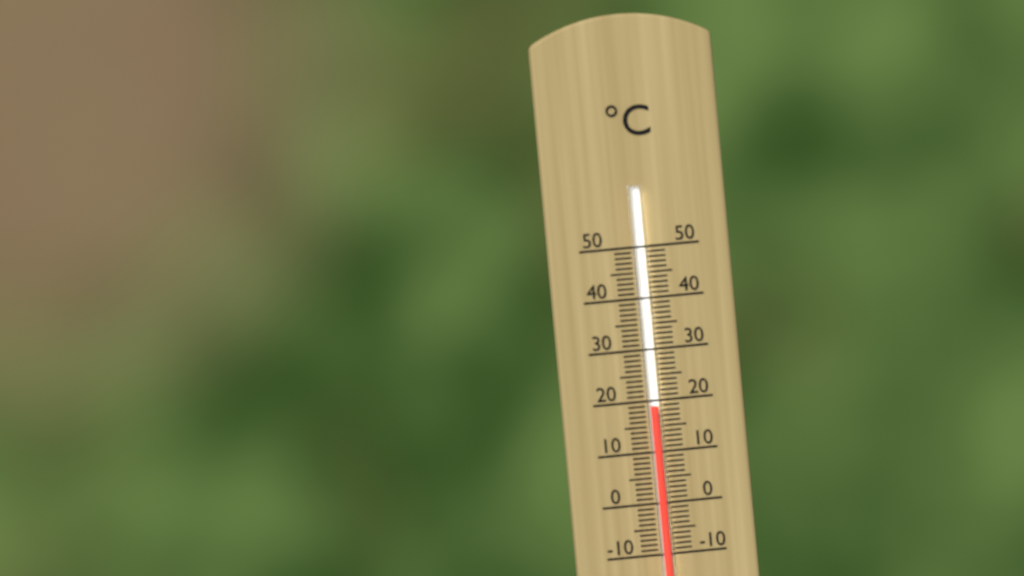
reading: 19 °C
